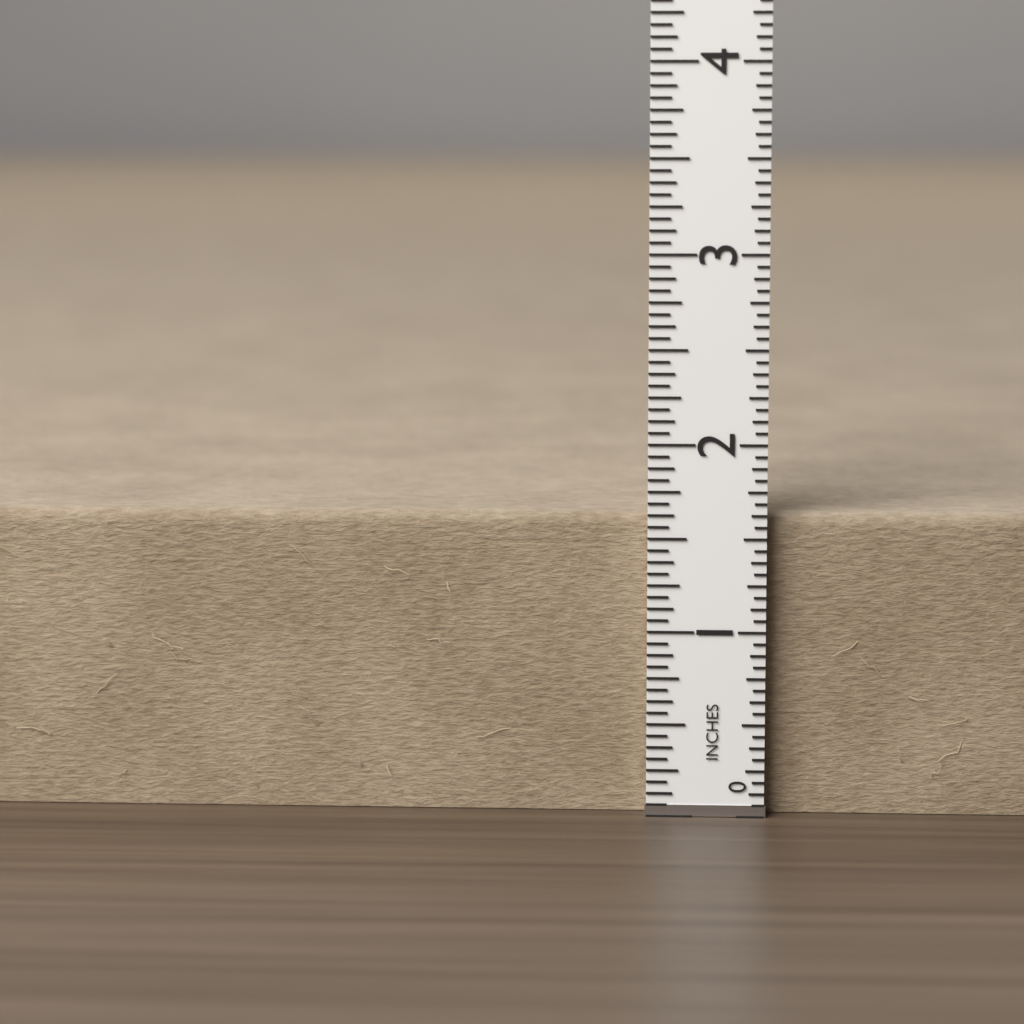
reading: 1.6250 in
